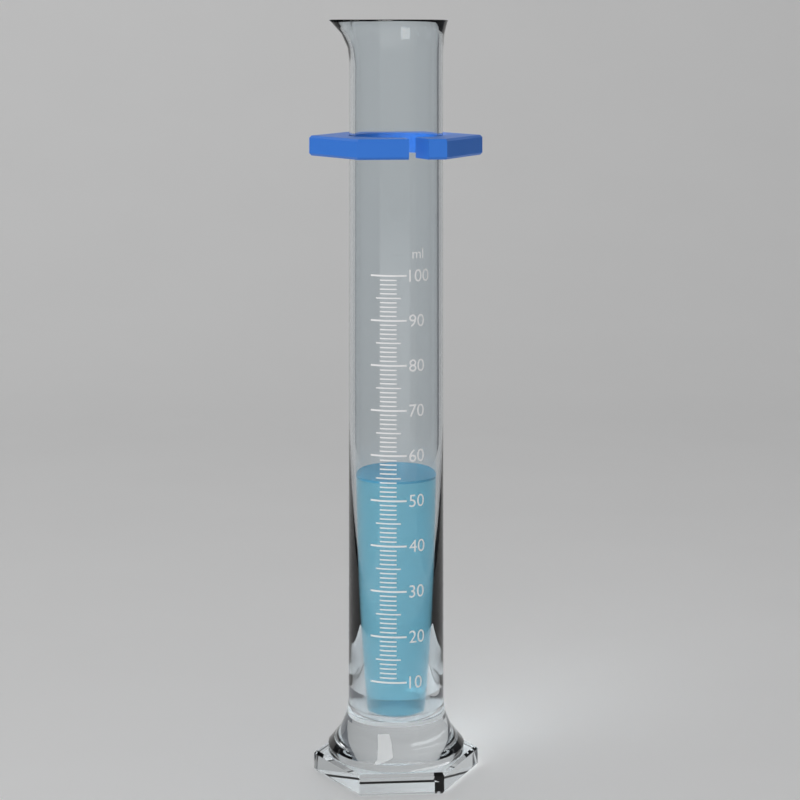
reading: 54 ml
